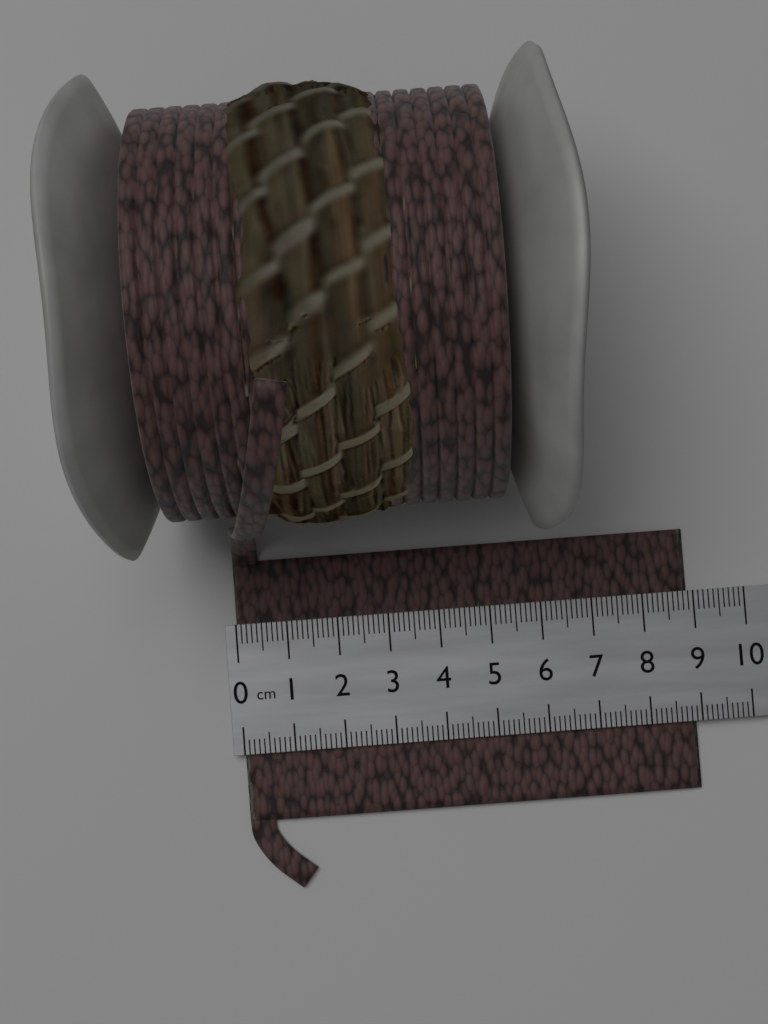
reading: 8.9 cm
